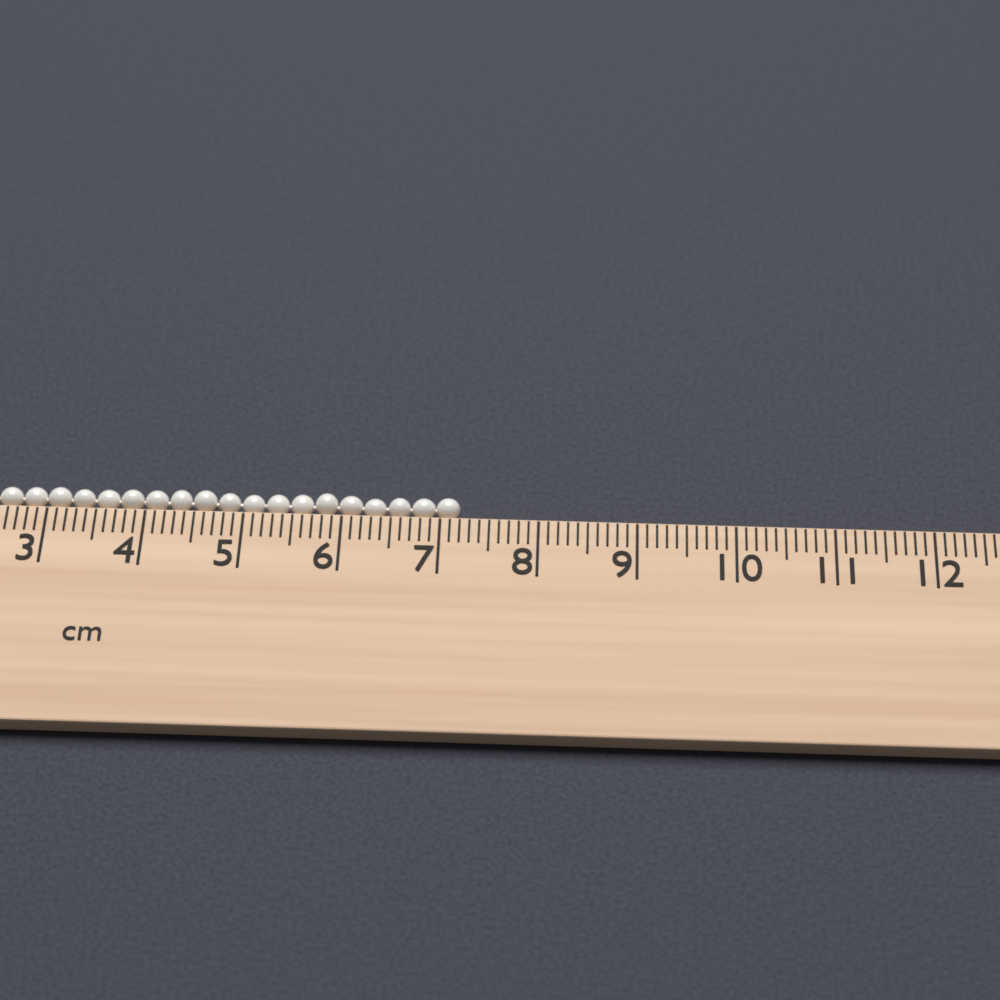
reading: 7.2 cm
